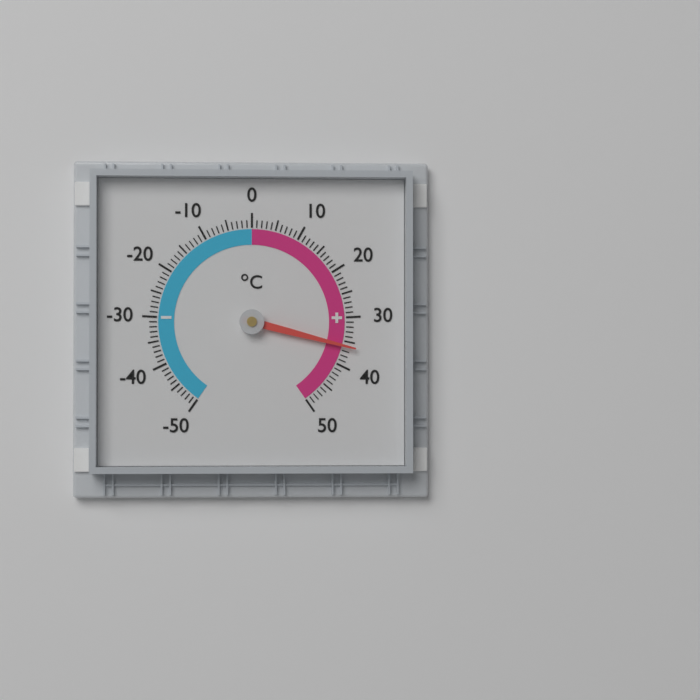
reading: 36 °C
